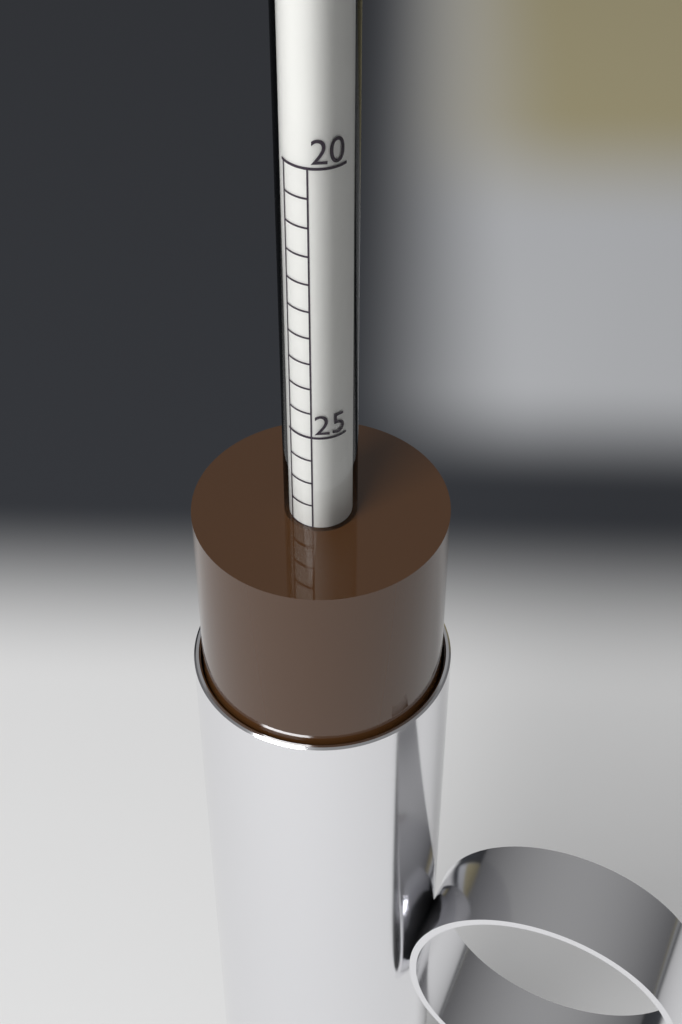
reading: 27.0 (no unit)
